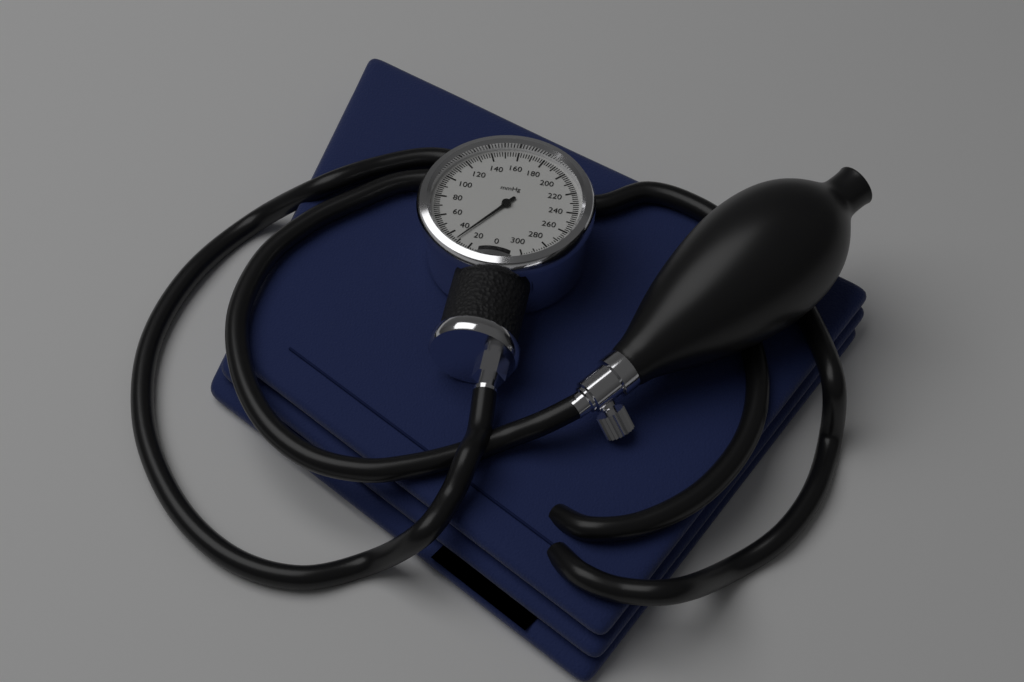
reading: 32 mmHg
